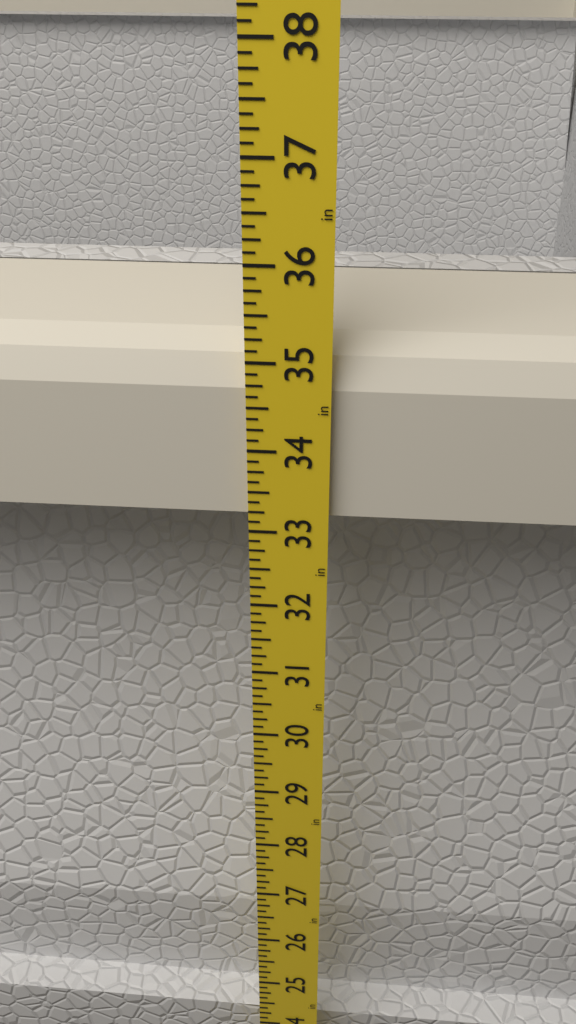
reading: 35.125 in
